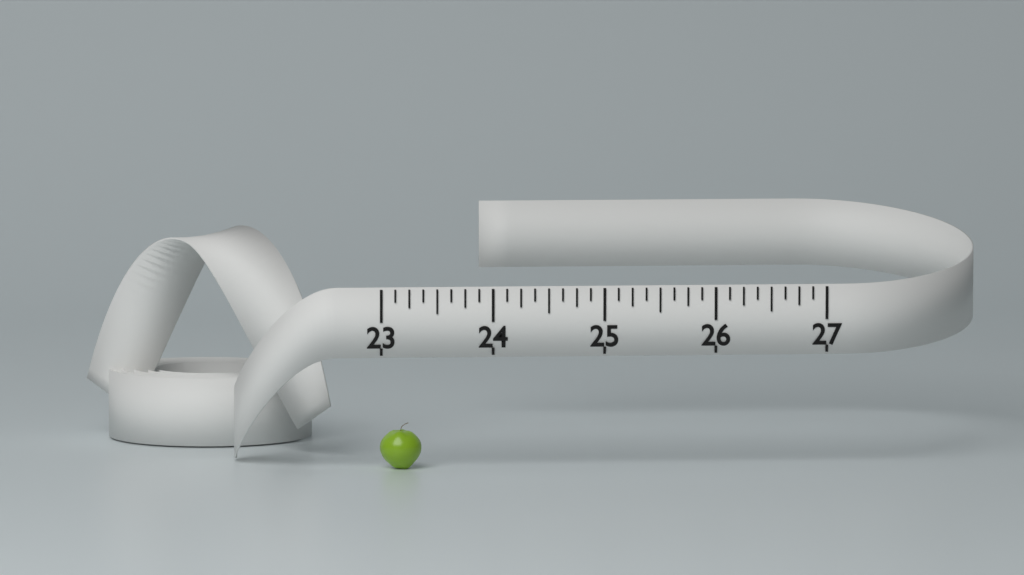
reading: 23.375 (no unit)
